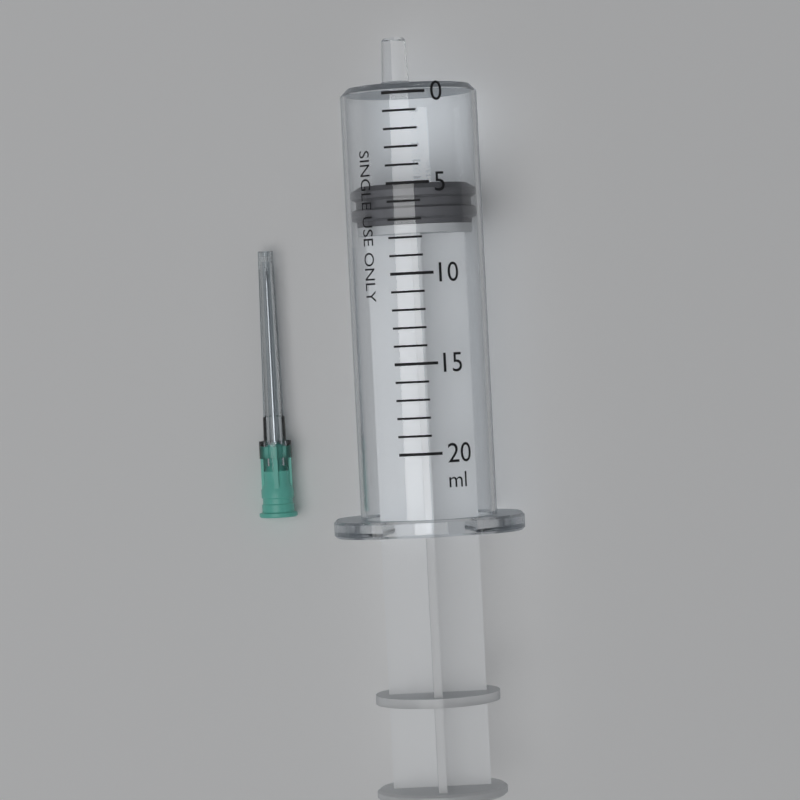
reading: 5 ml
